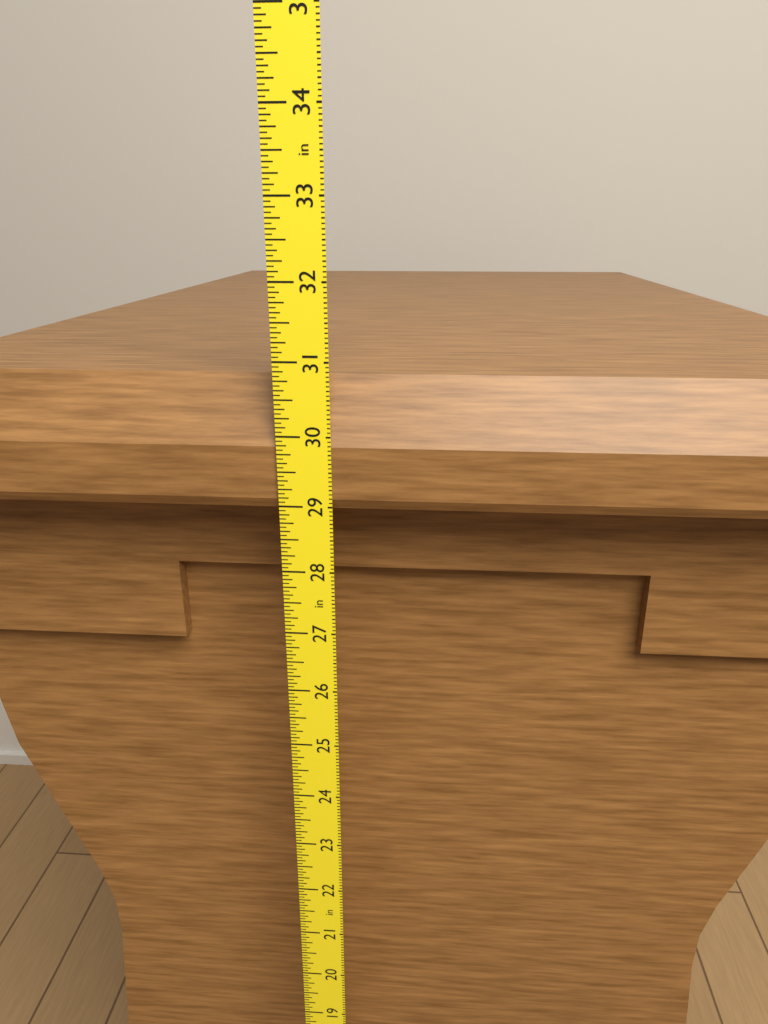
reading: 30.7500 in
